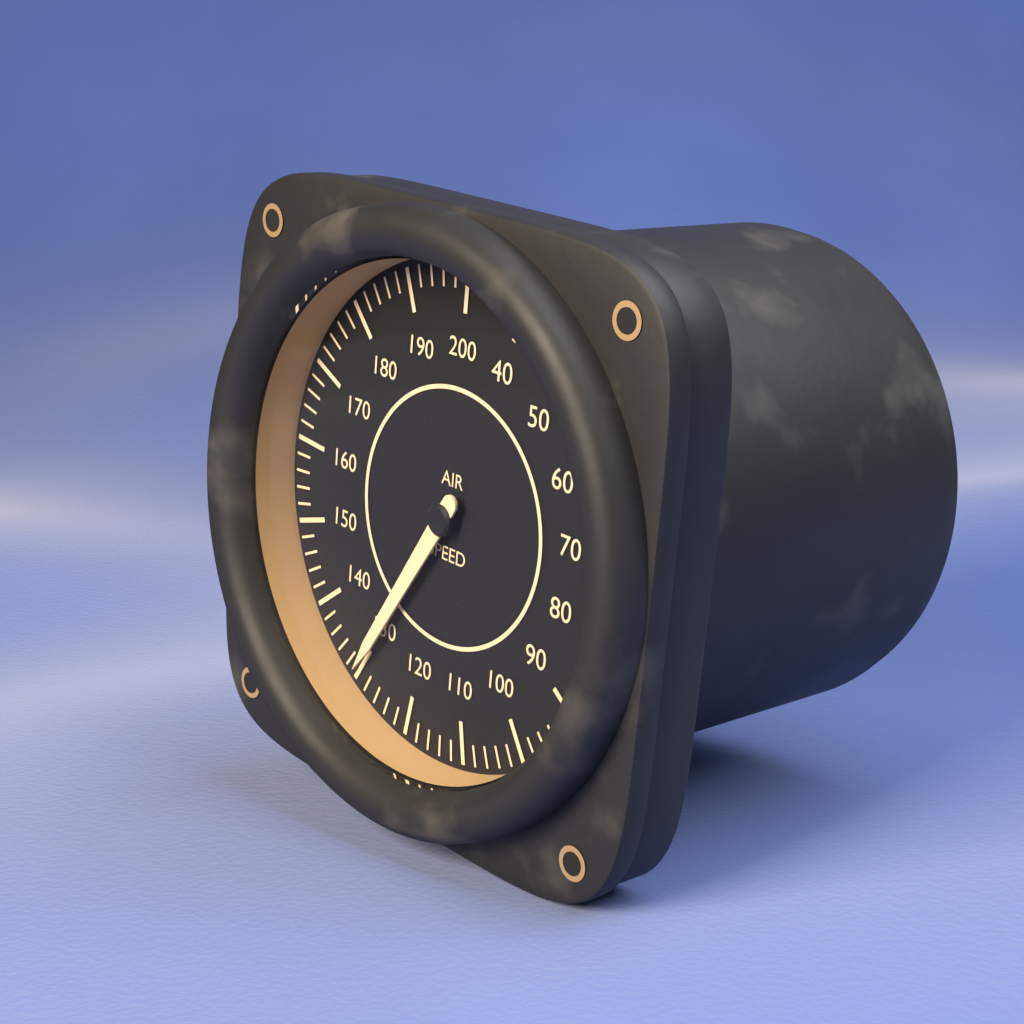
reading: 130 (no unit)
